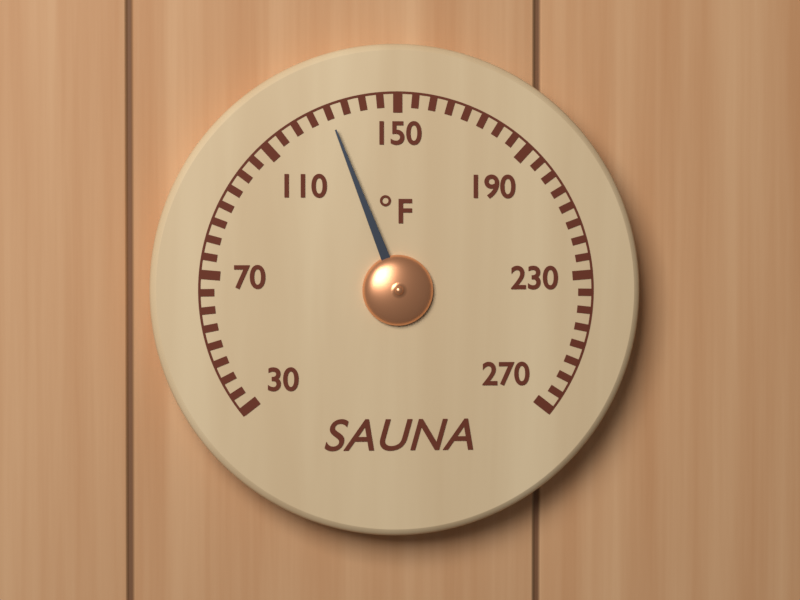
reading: 130 °F
